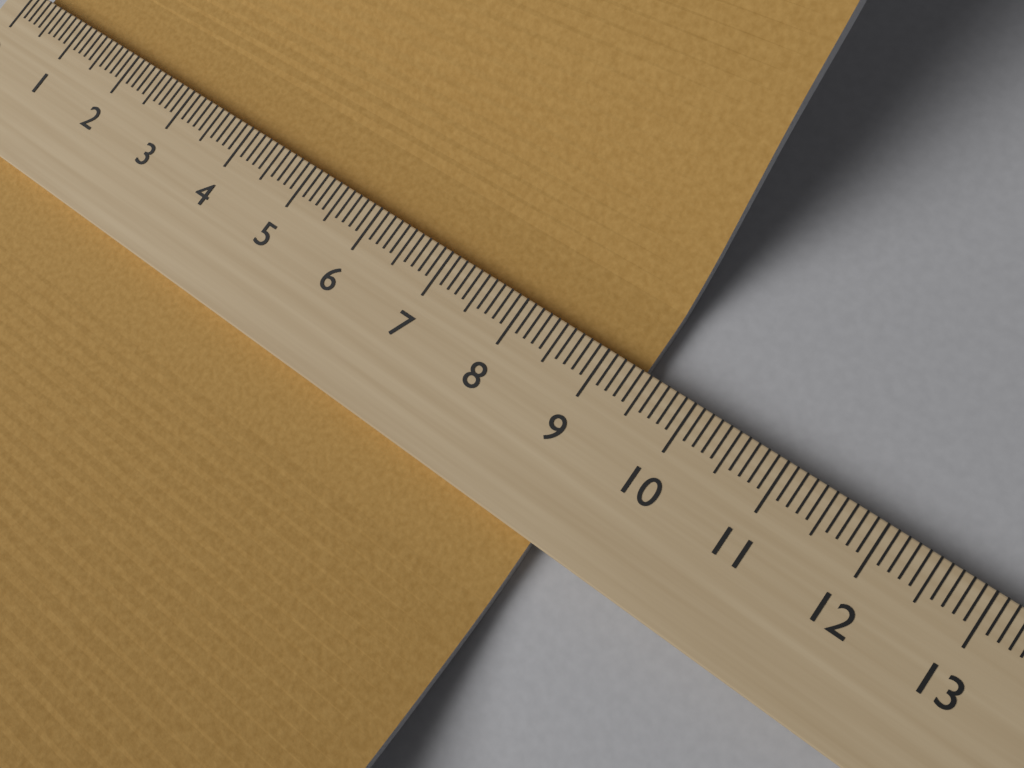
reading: 9.4 (no unit)
